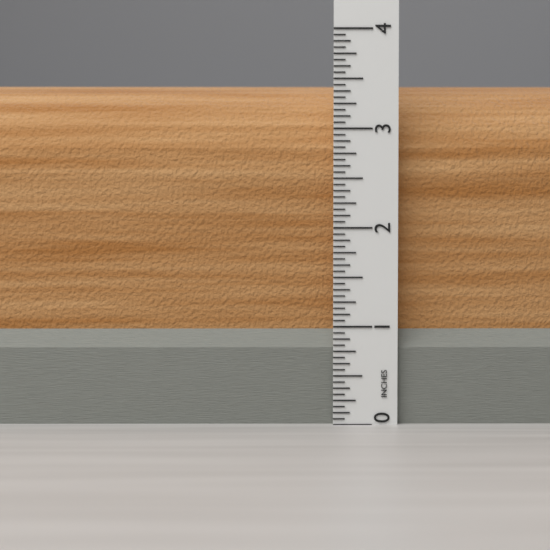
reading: 3.5625 in
